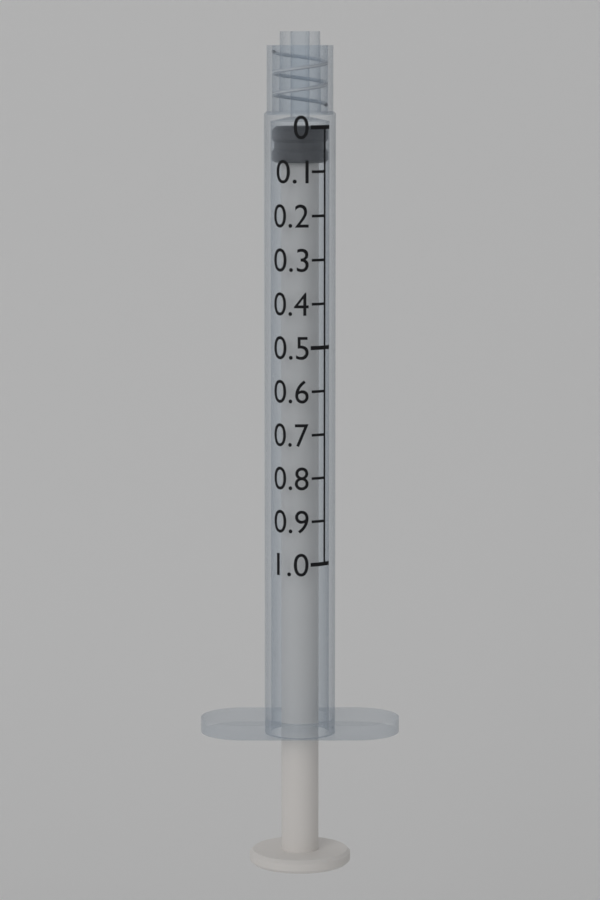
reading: 0.0 (no unit)
